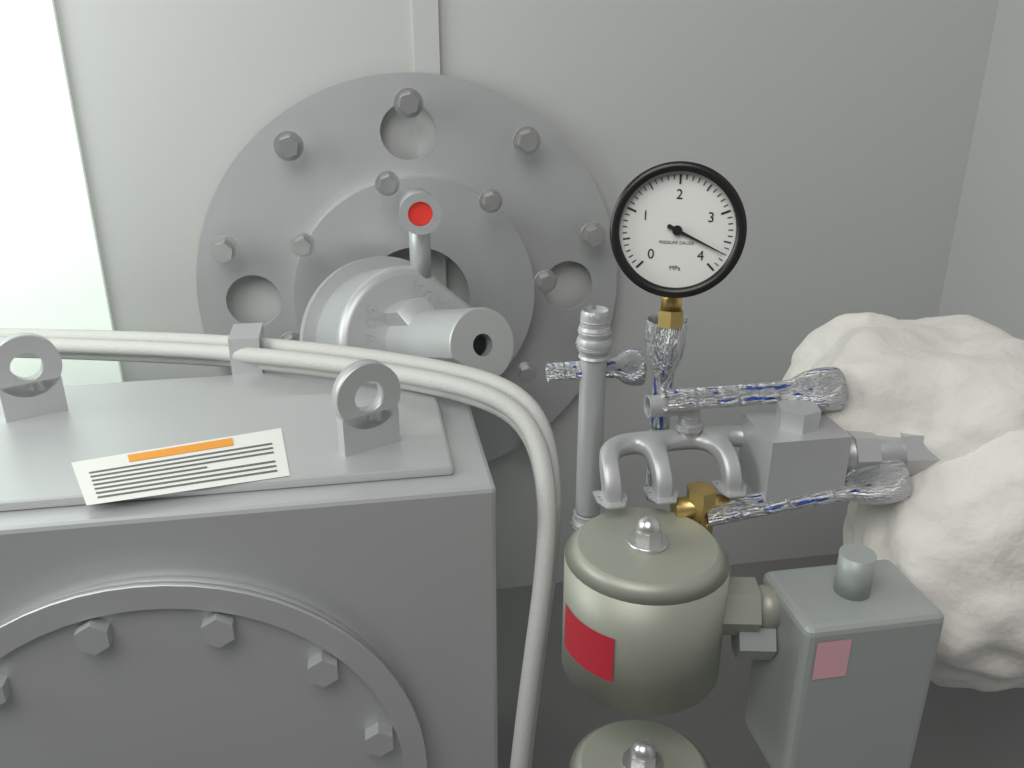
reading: 3.7 MPa
